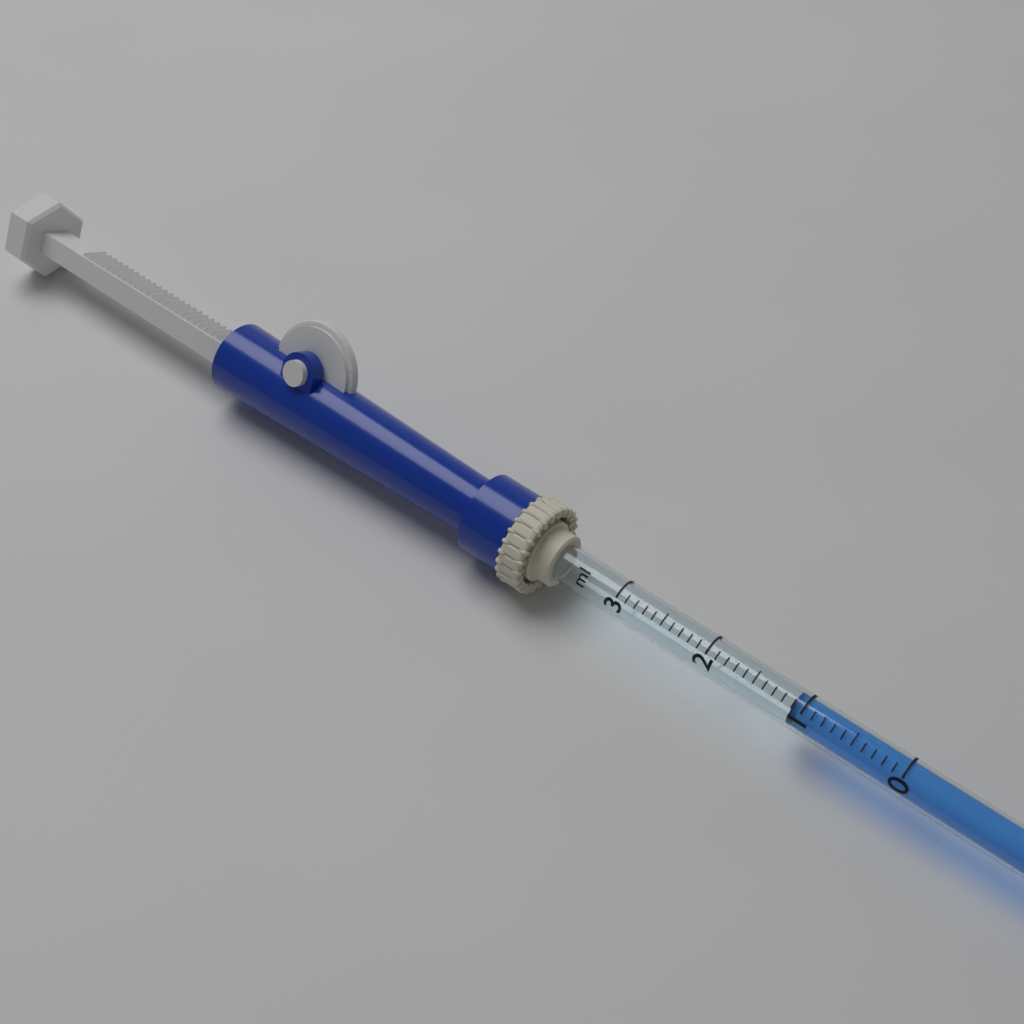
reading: 1.1 ml
